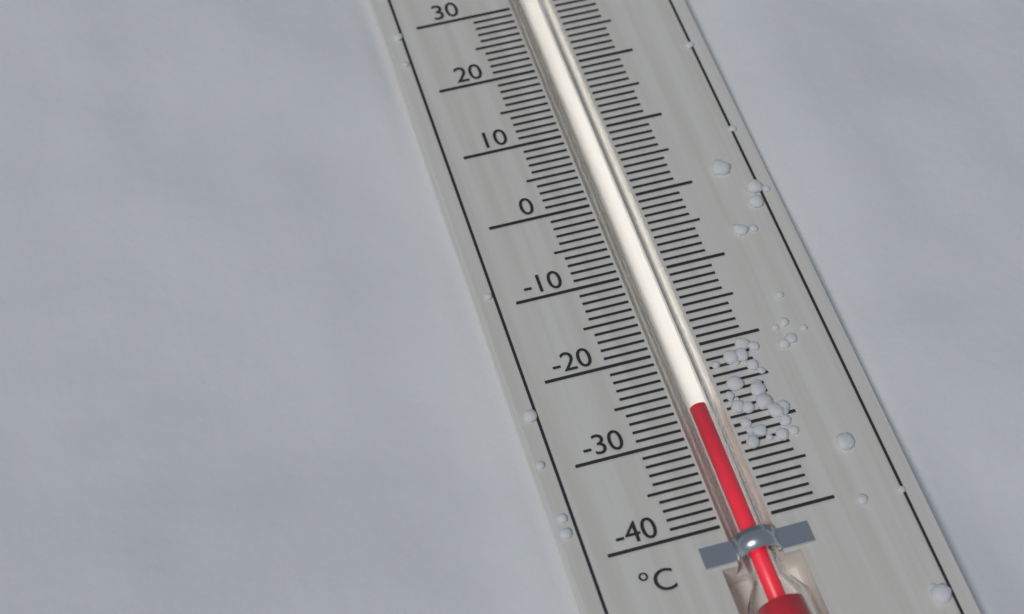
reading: -27 °C
